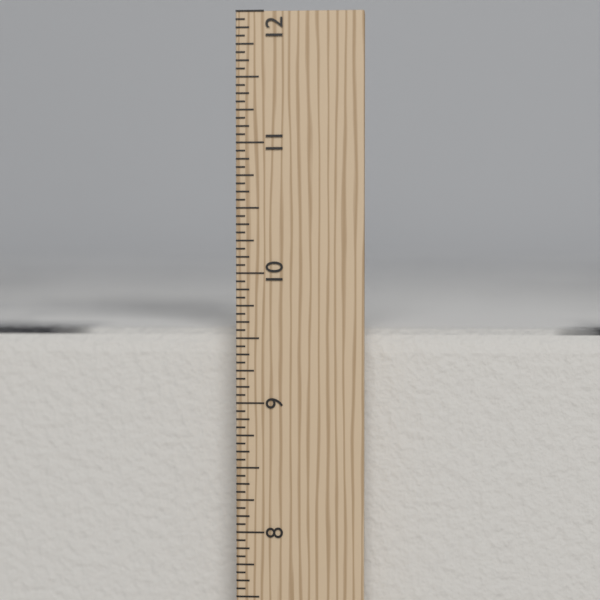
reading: 9.5625 in
